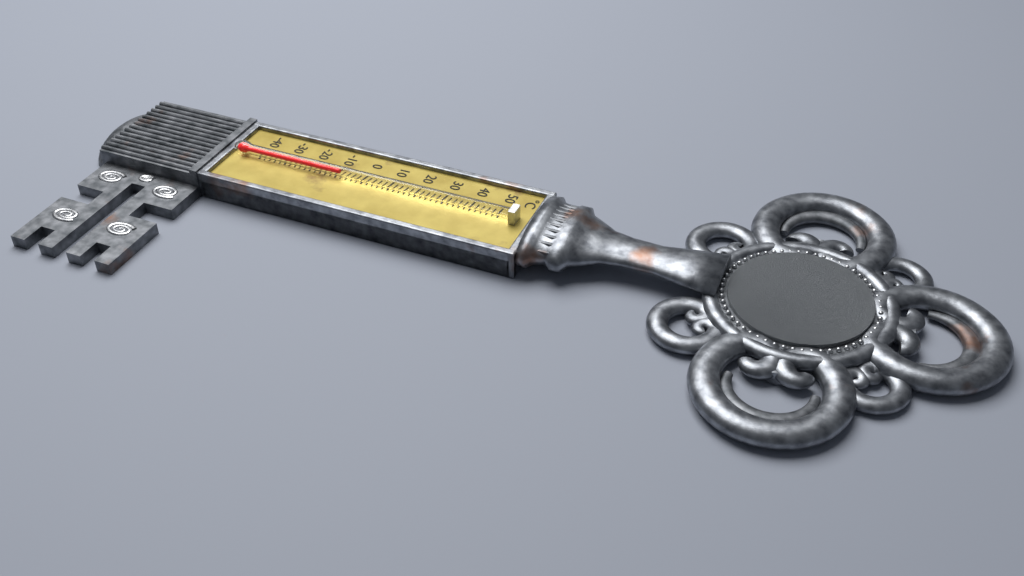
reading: -8 °C
